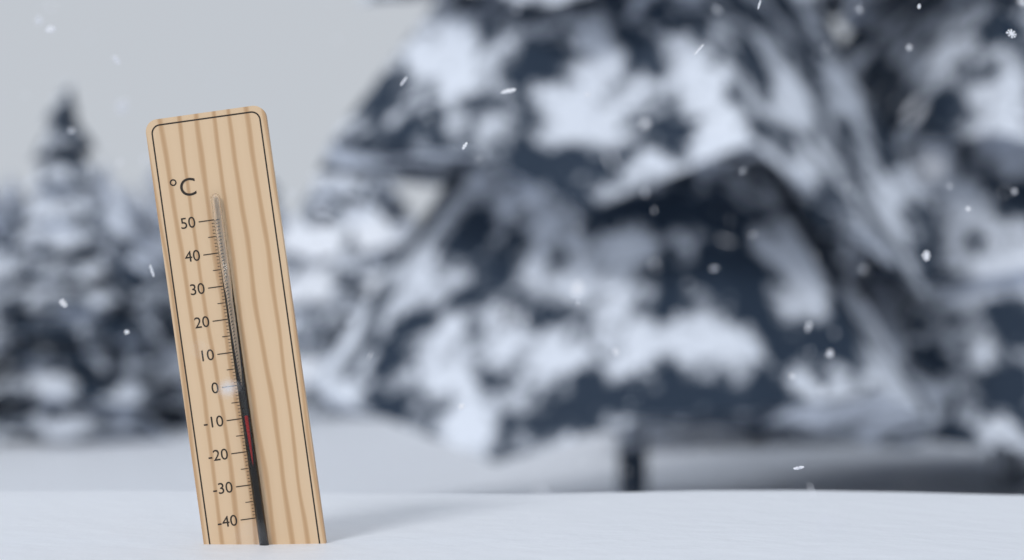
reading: -9 °C
